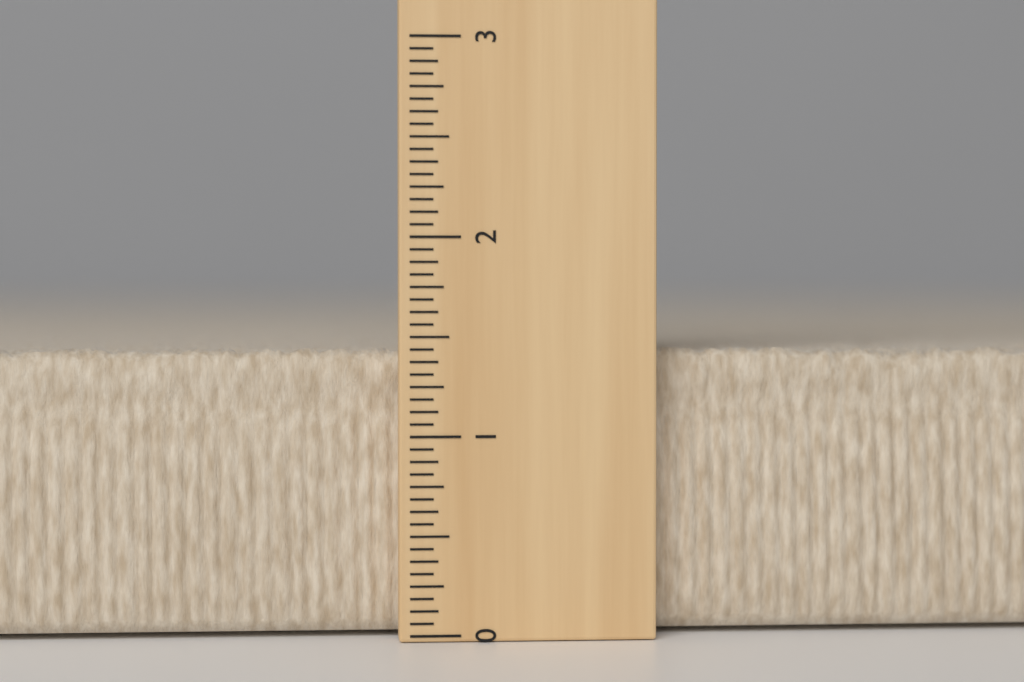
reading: 1.4375 (no unit)
